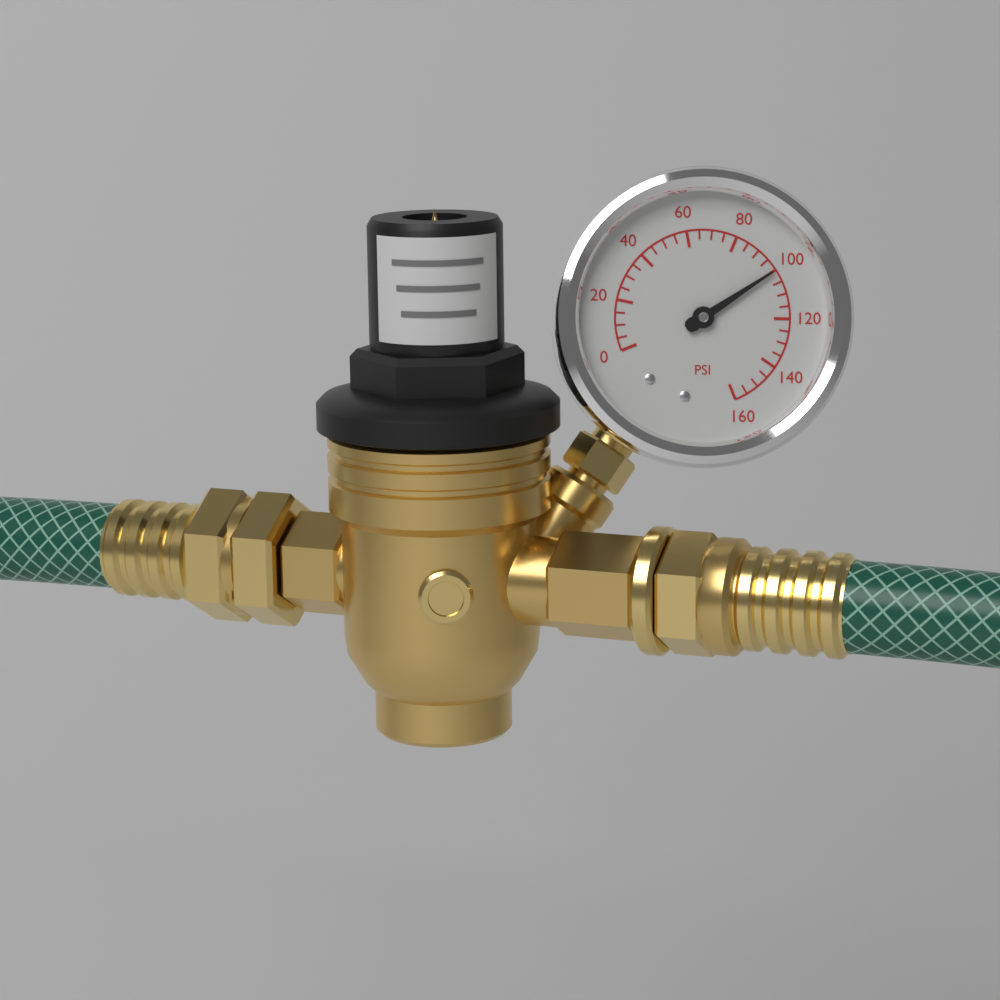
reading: 100 psi
